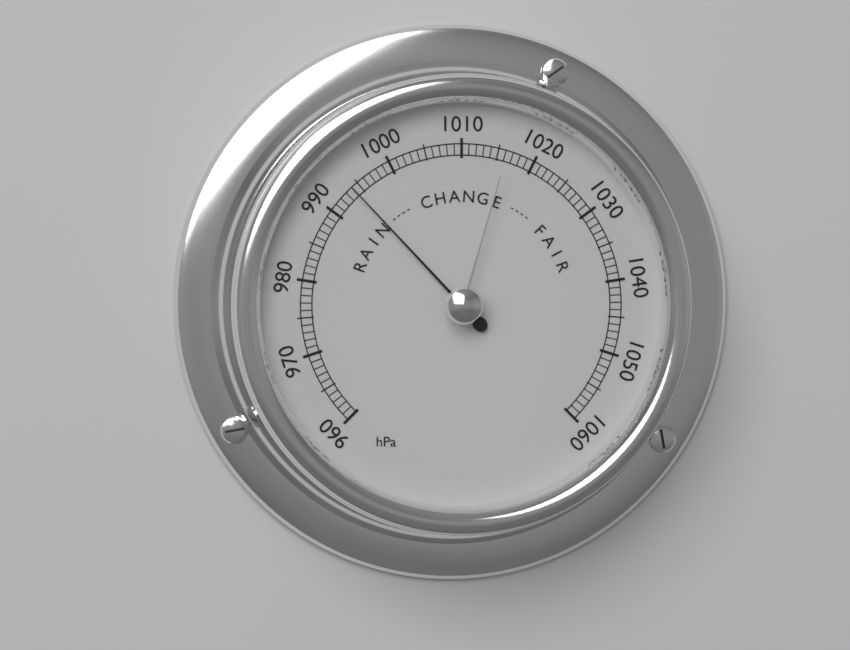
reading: 994 hPa
